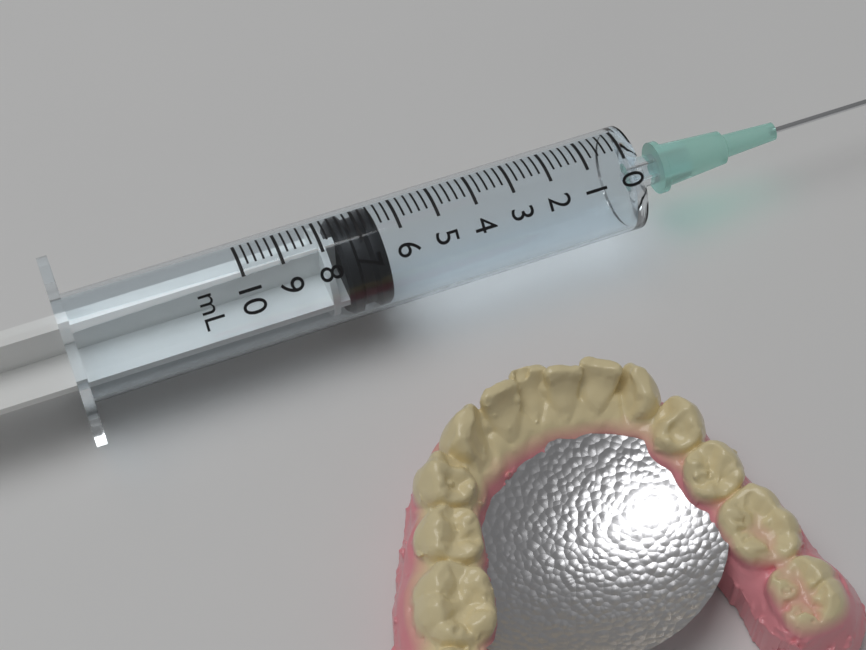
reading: 6.5 mL
